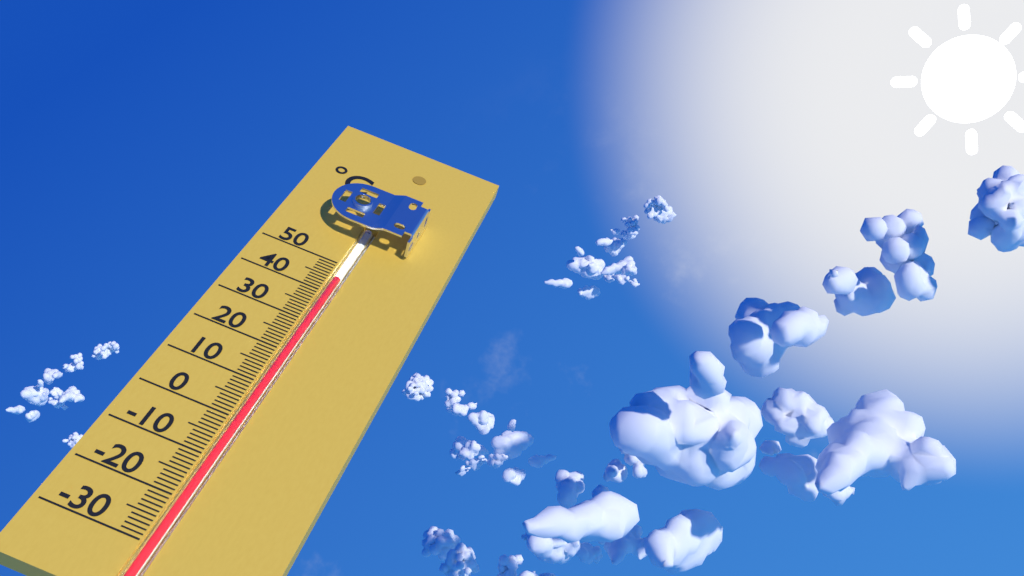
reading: 45 °C
